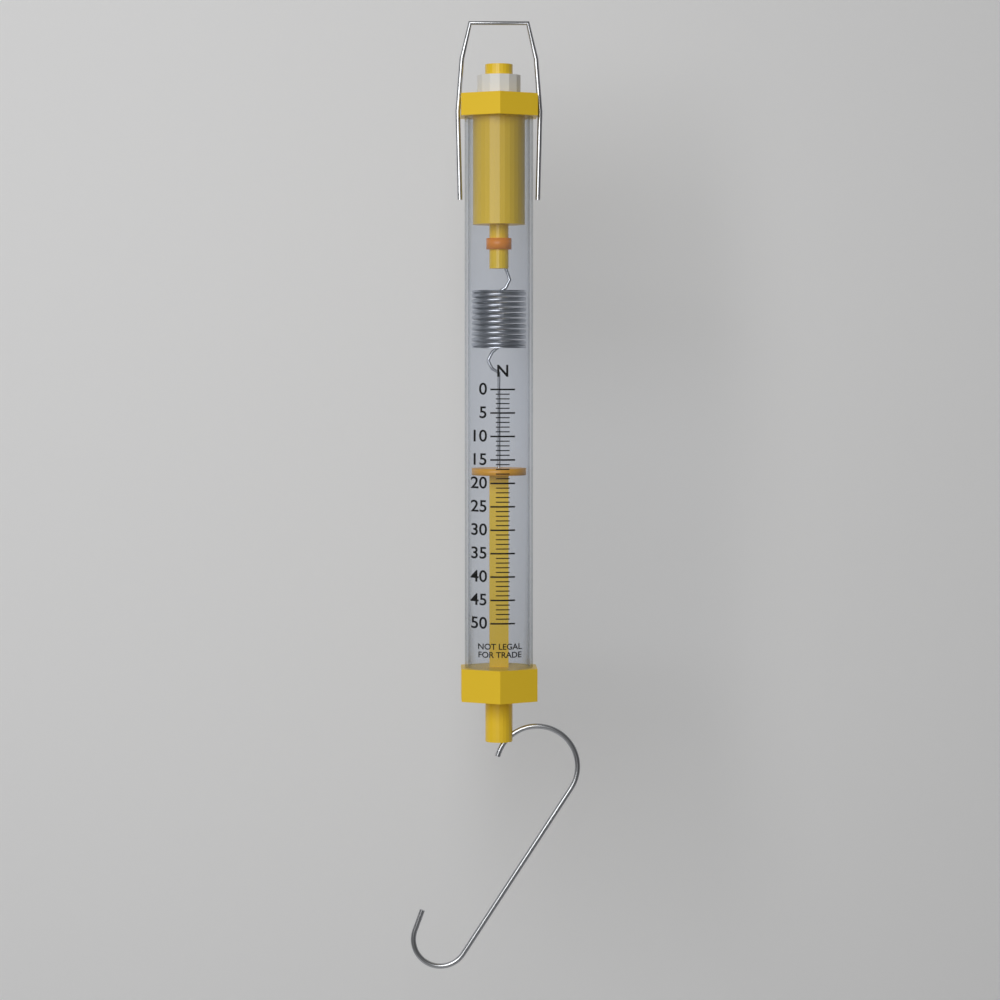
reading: 17 N
